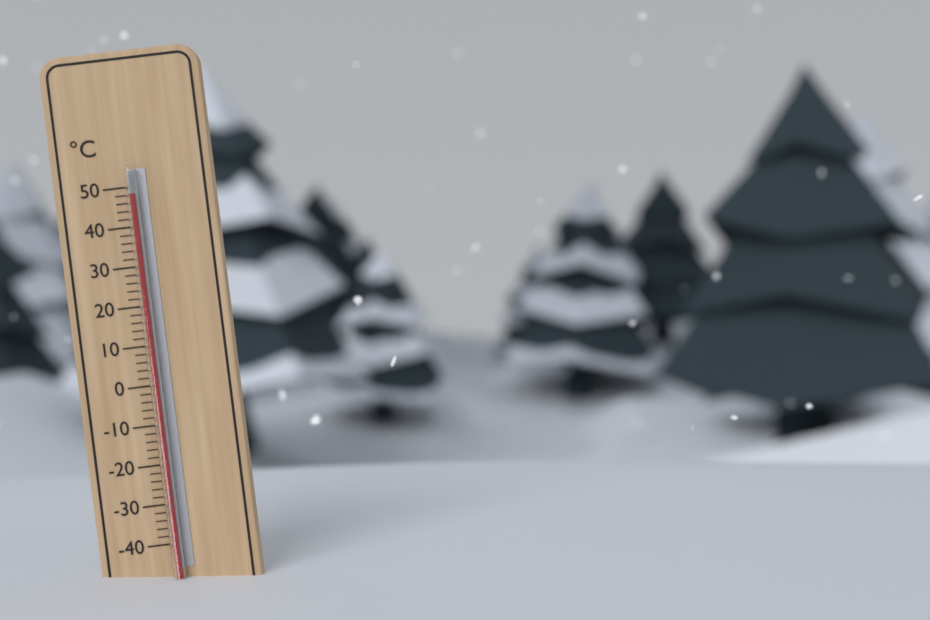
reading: 48 °C
